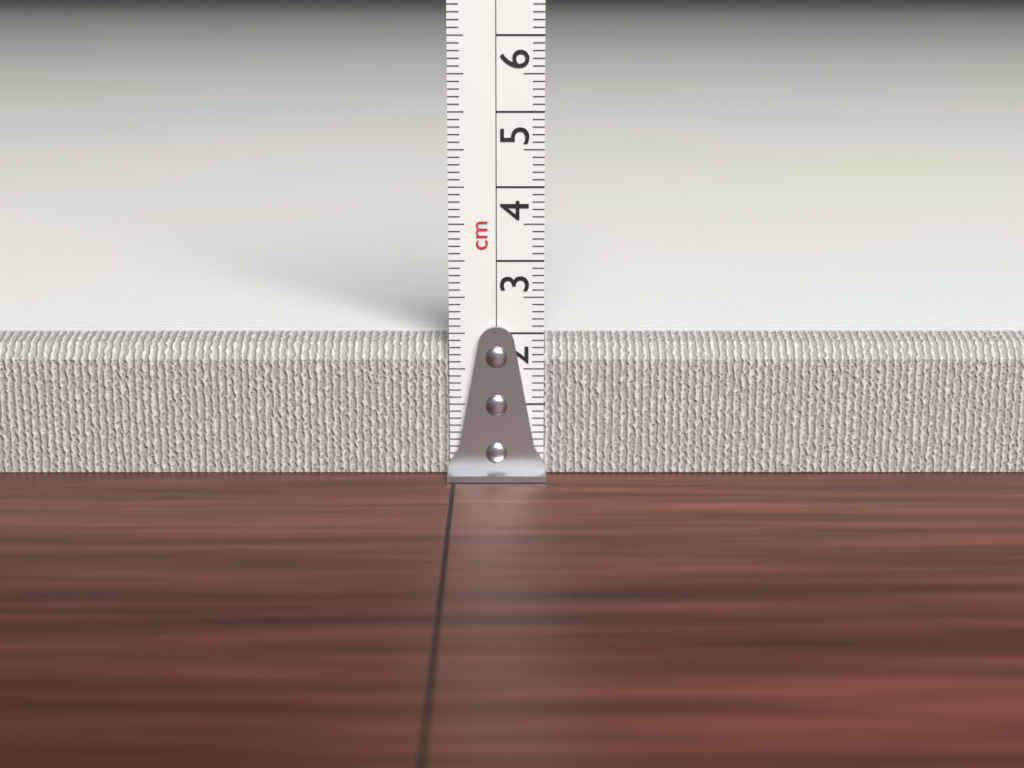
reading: 1.9 cm
